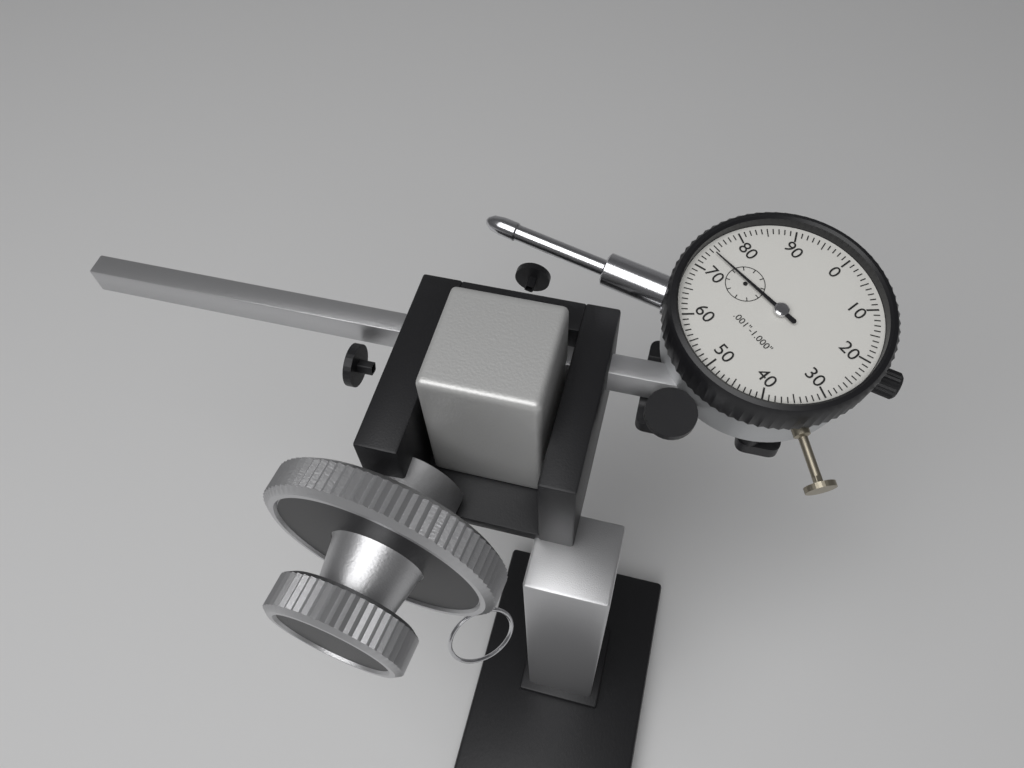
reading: 0.074 in
